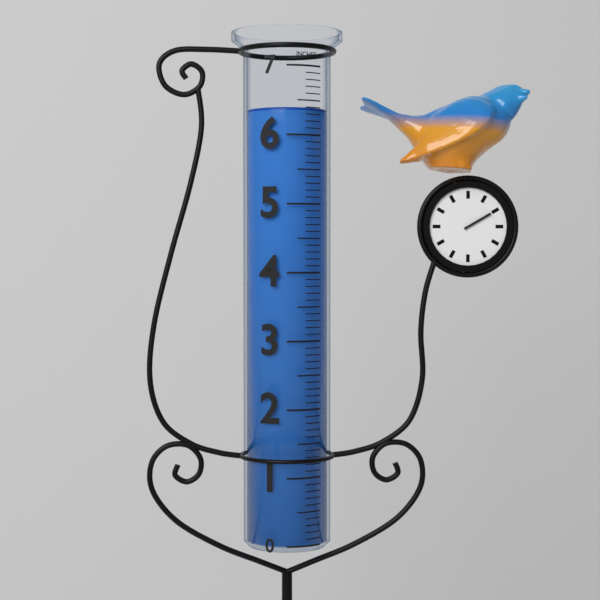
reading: 6.4 in
